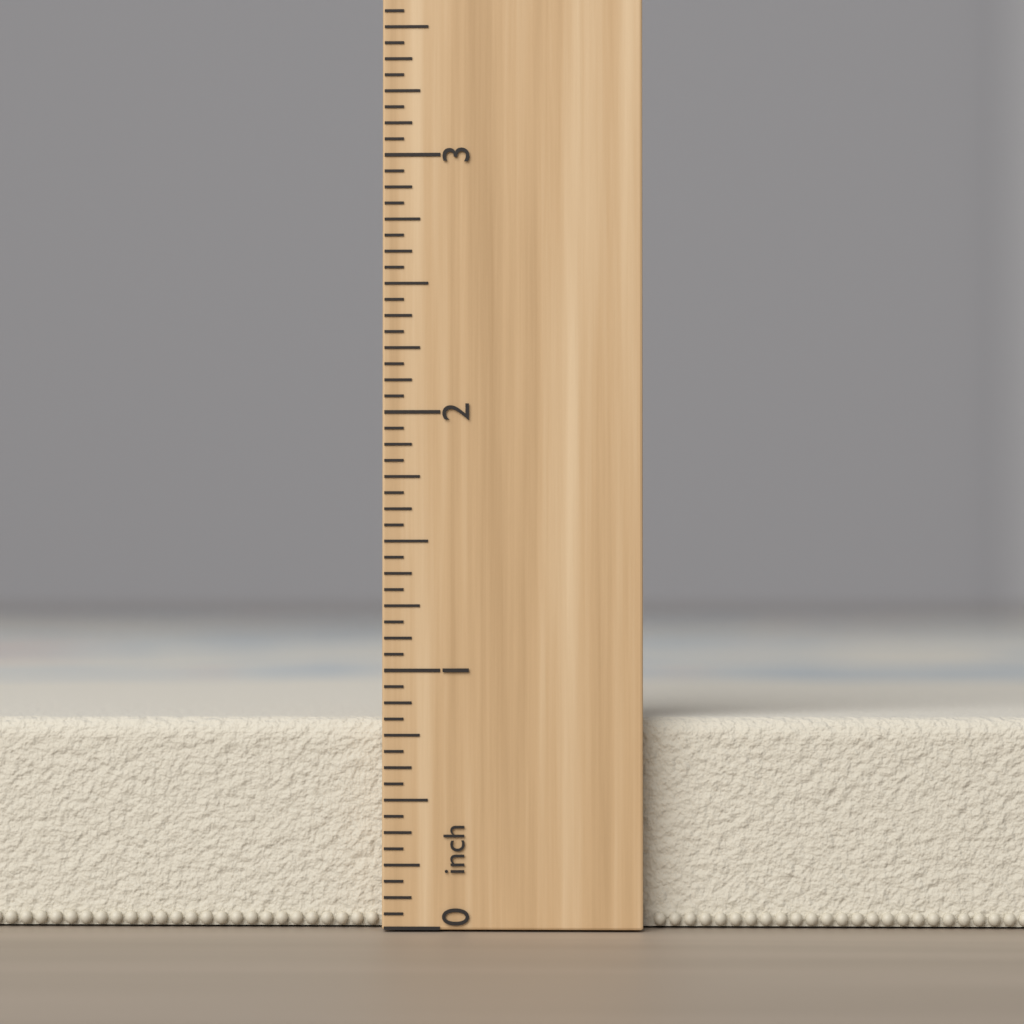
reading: 0.8125 inch
